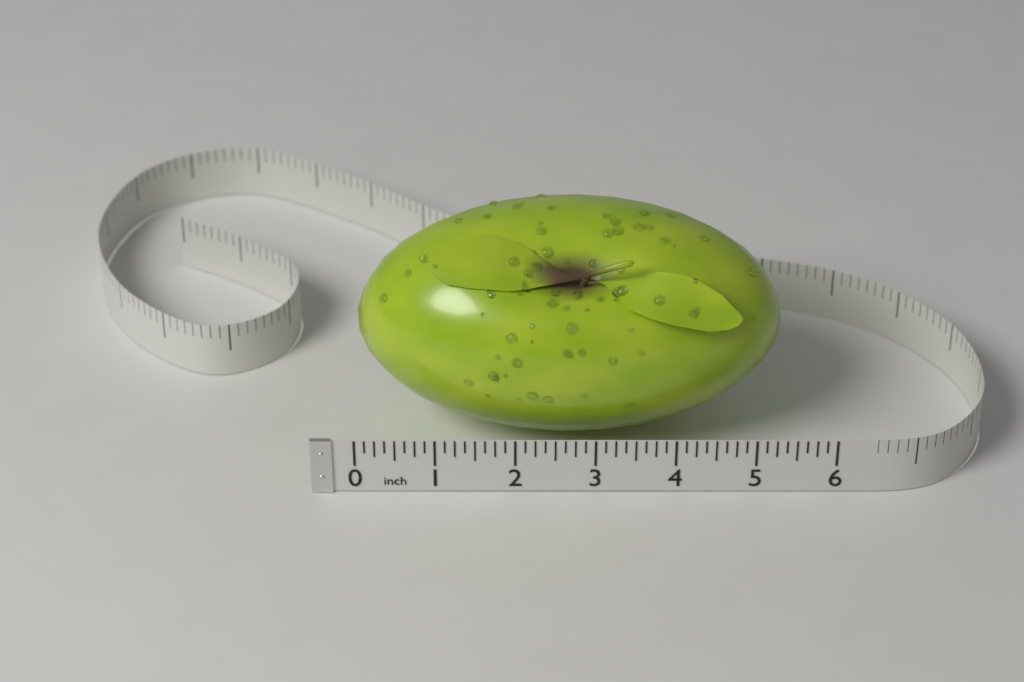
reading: 5.375 in
